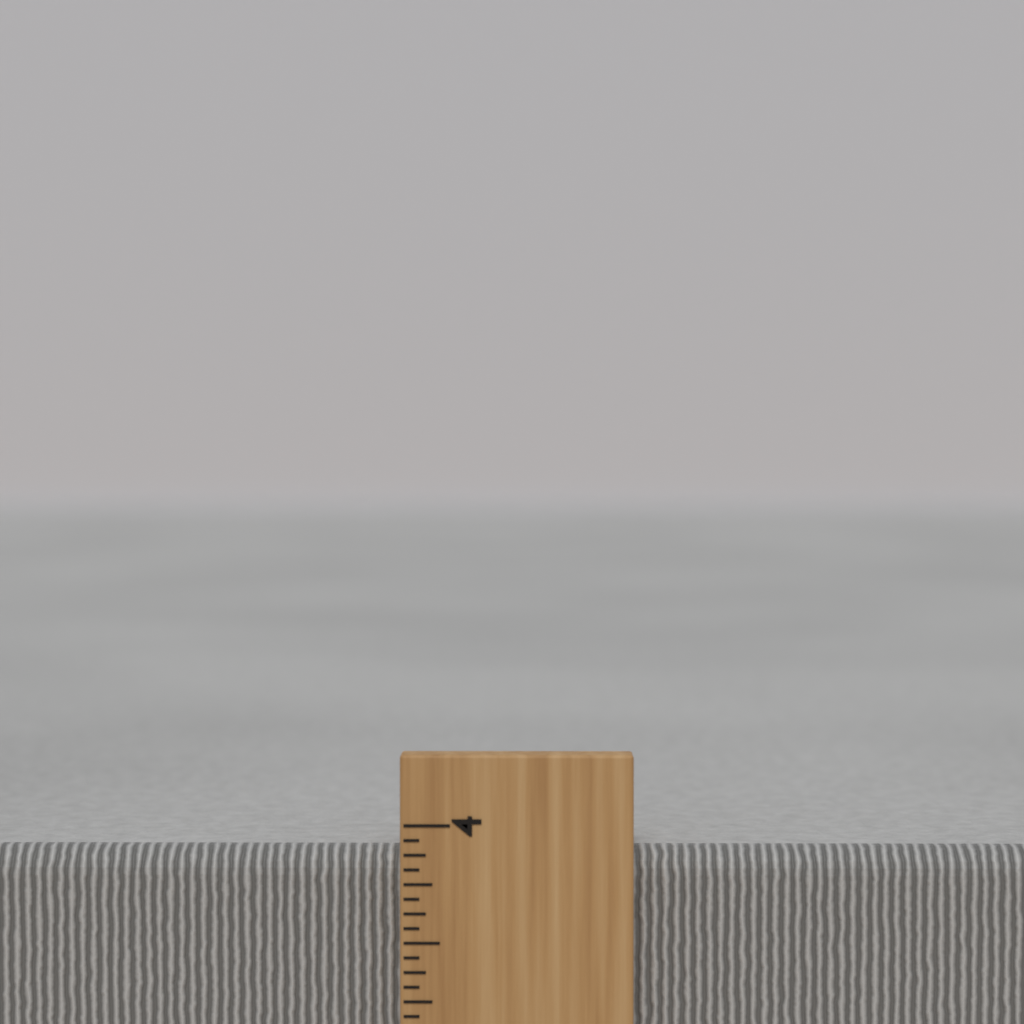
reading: 3.8750 inch
